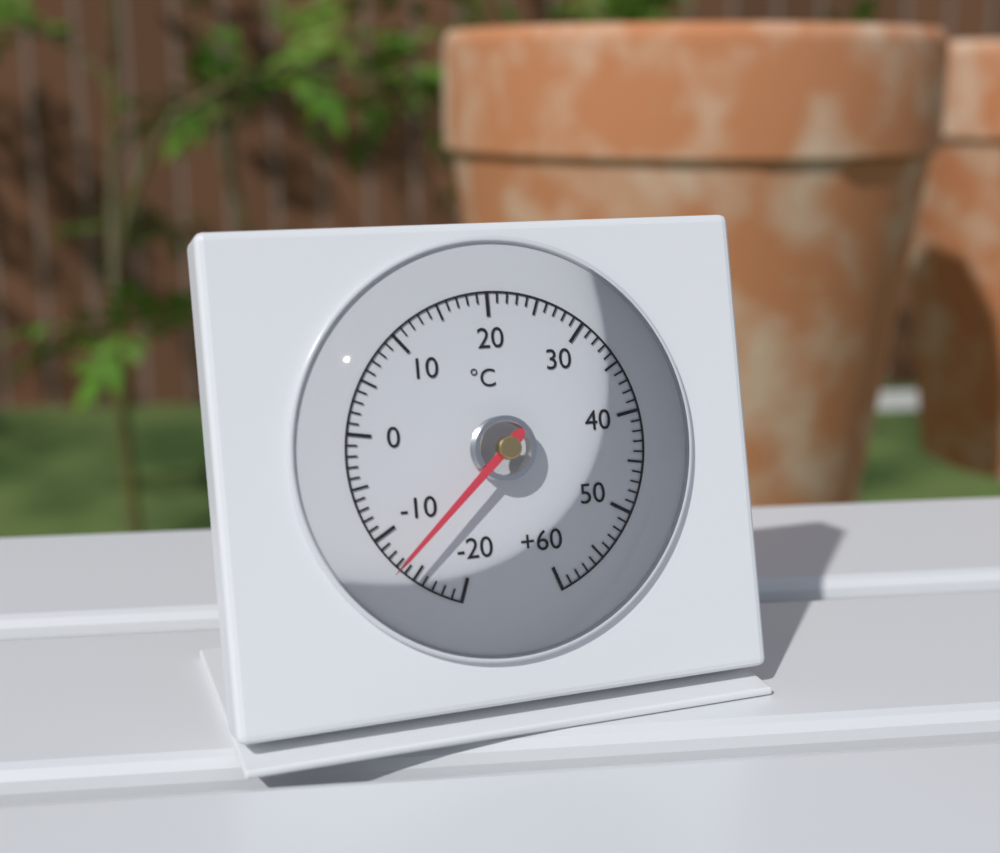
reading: -13 °C
